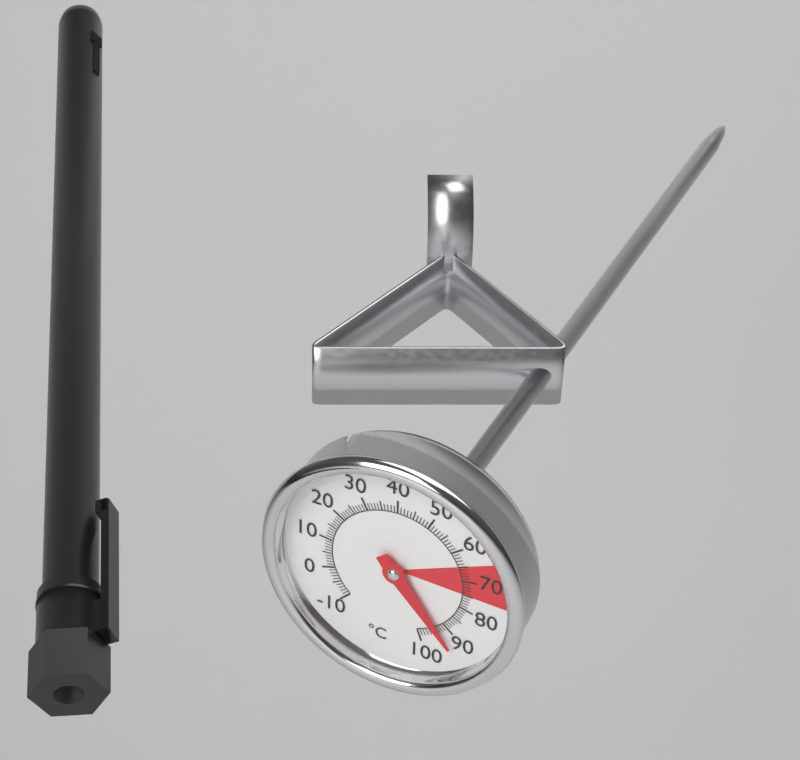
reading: 93 °C
